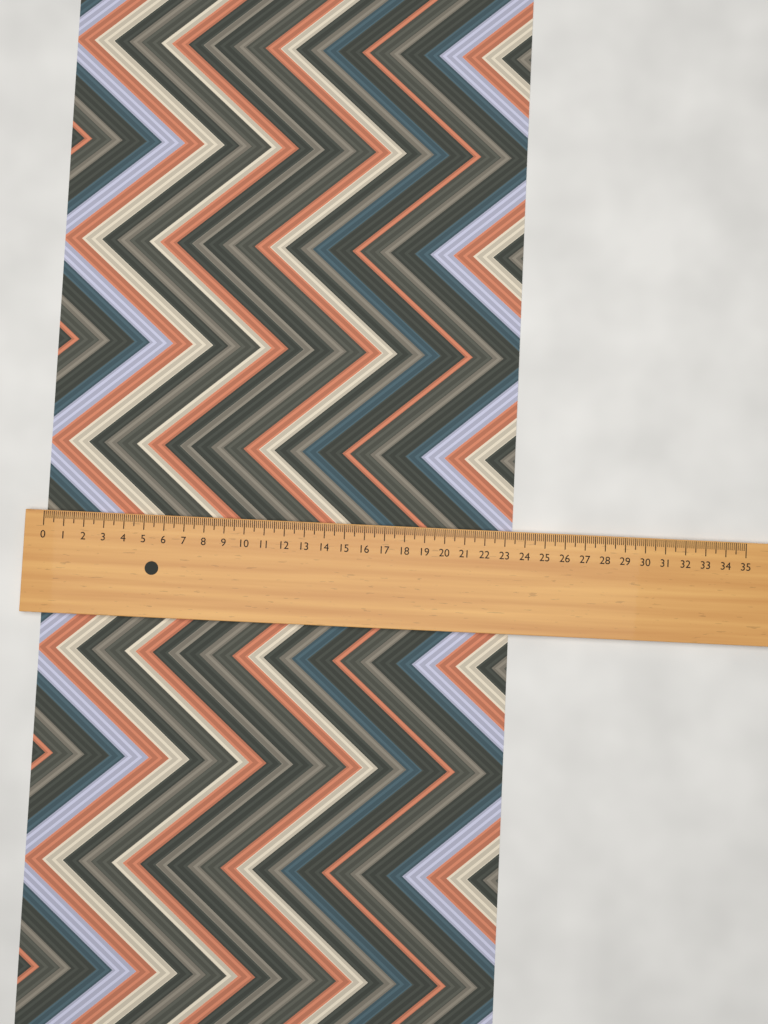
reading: 23.4 (no unit)
